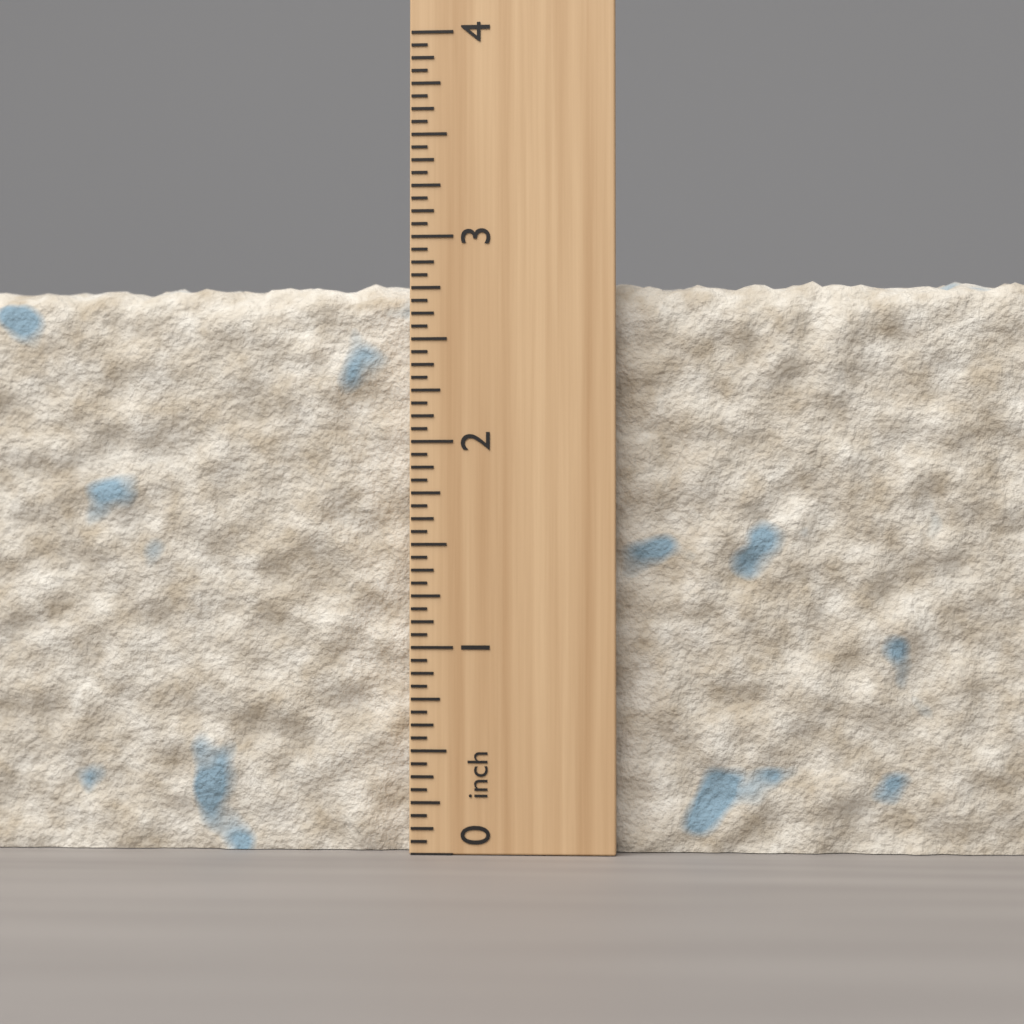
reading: 2.8125 inch
